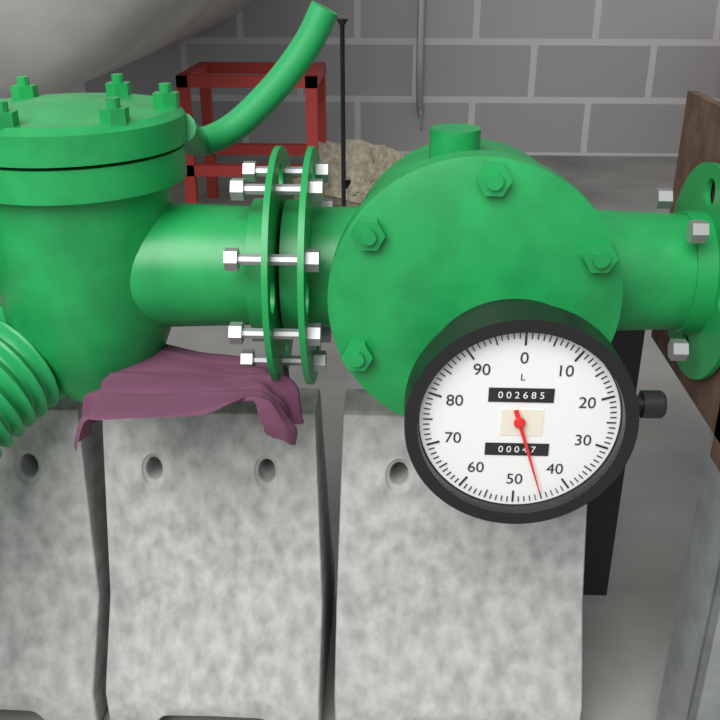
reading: 45 L
